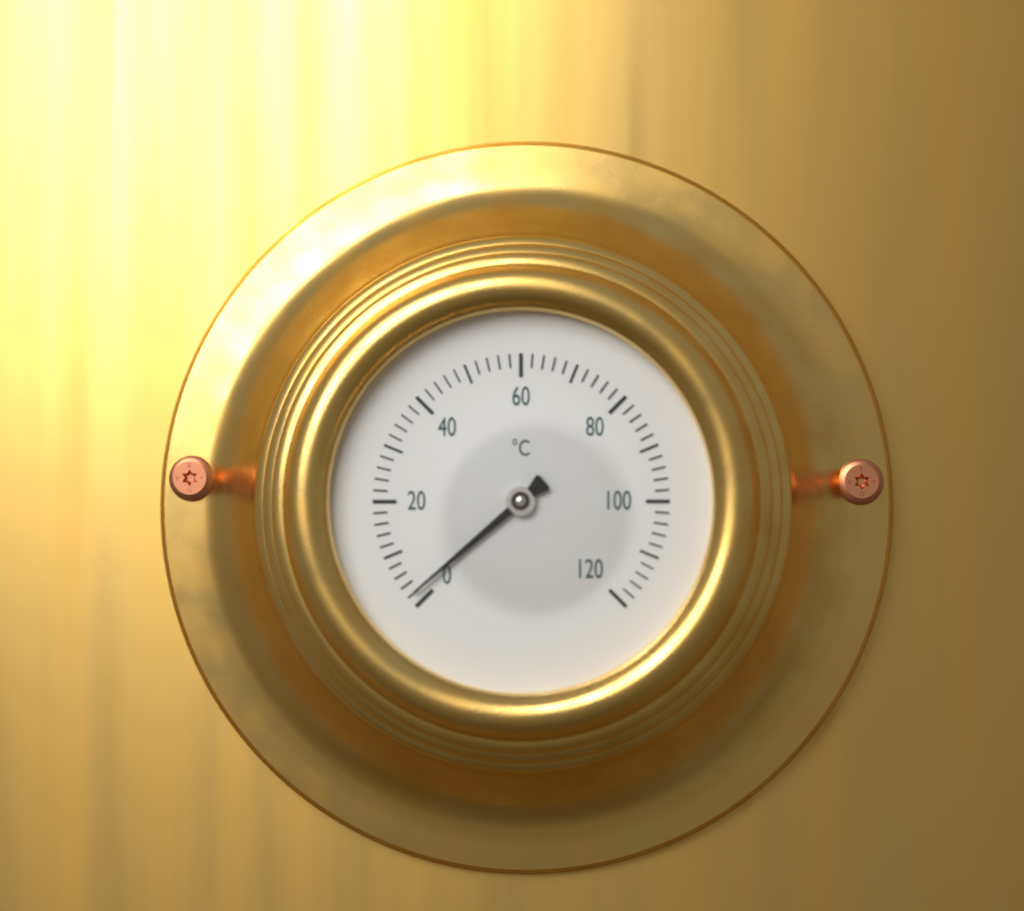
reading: 2 °C
